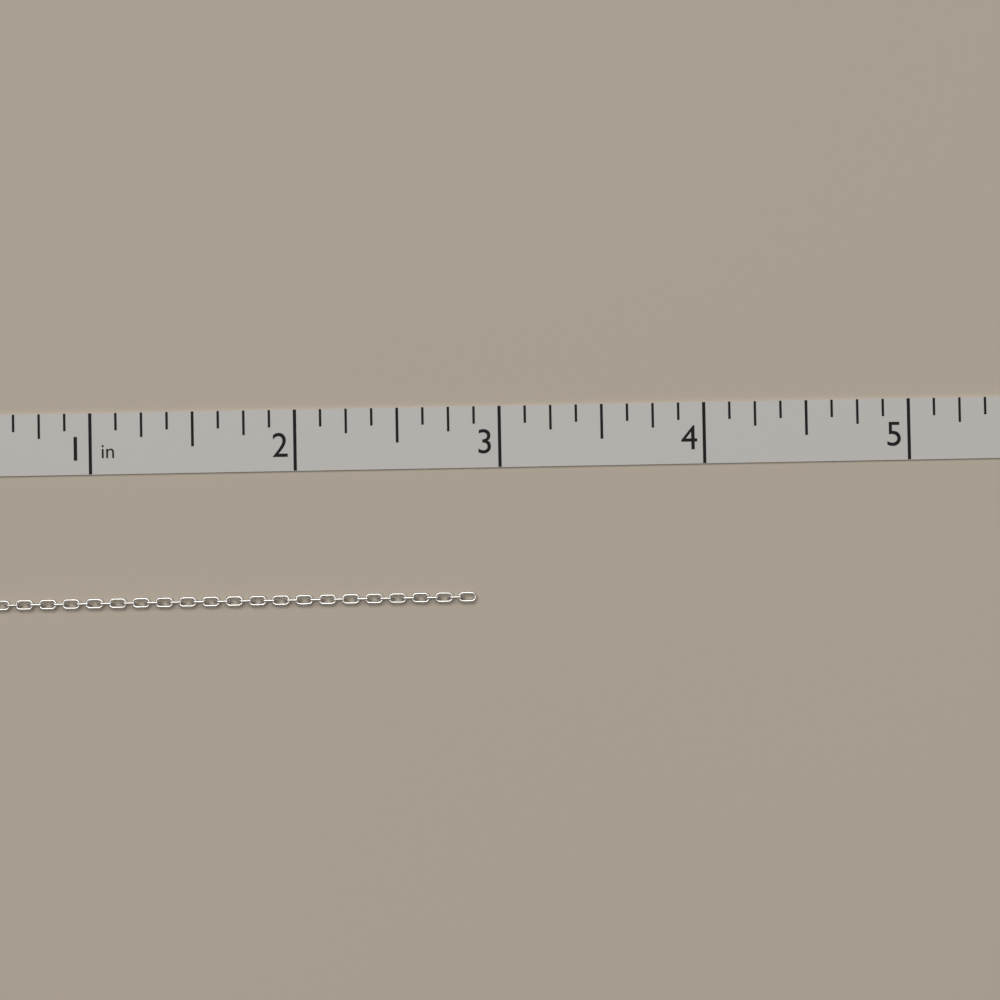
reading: 2.875 in
